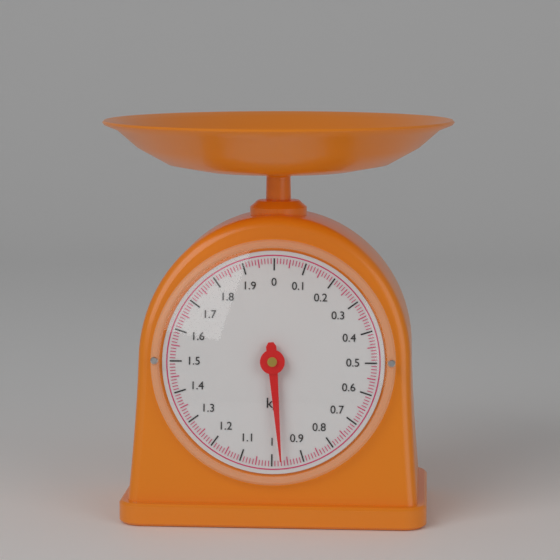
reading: 0.97 kg
